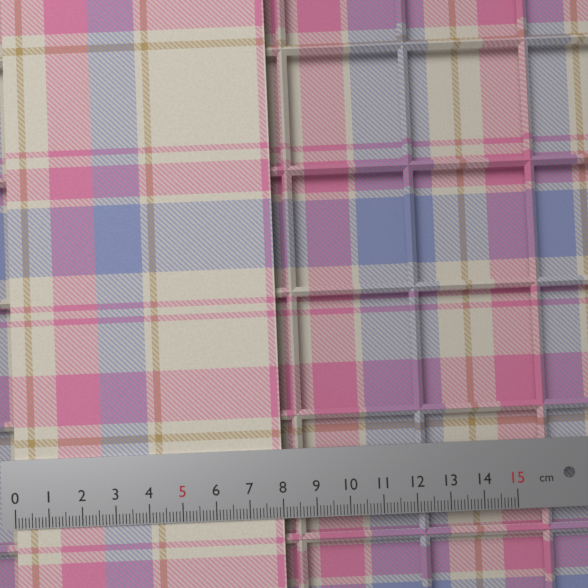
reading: 8.0 cm
